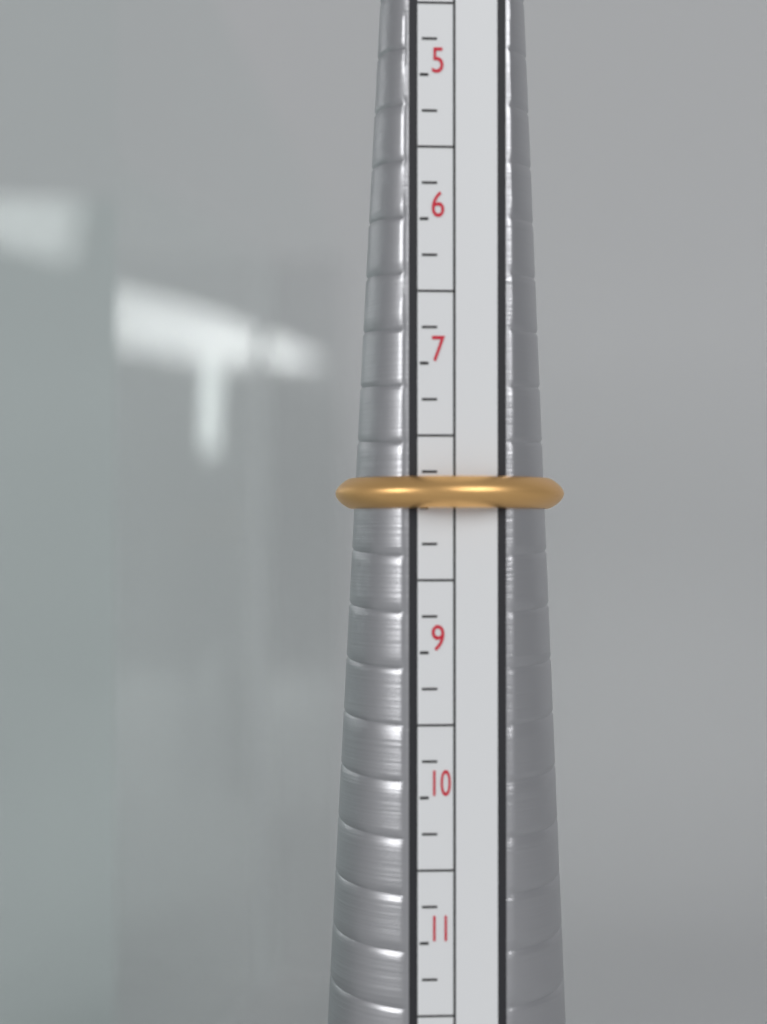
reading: 8.00 (no unit)
